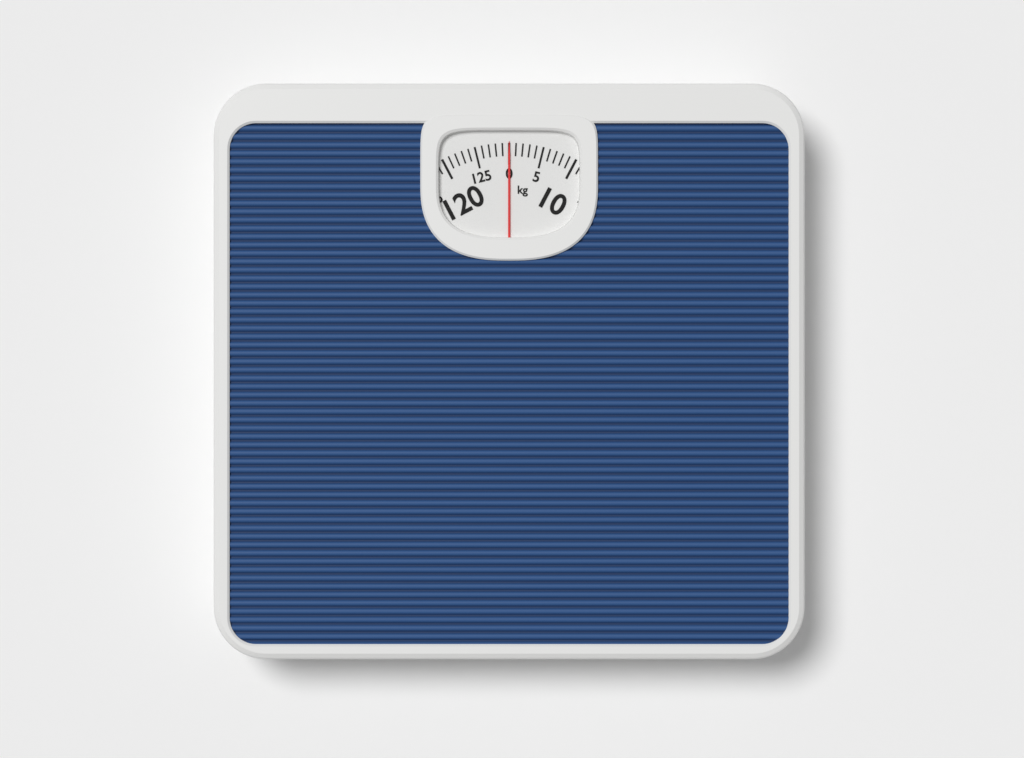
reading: 0 kg
